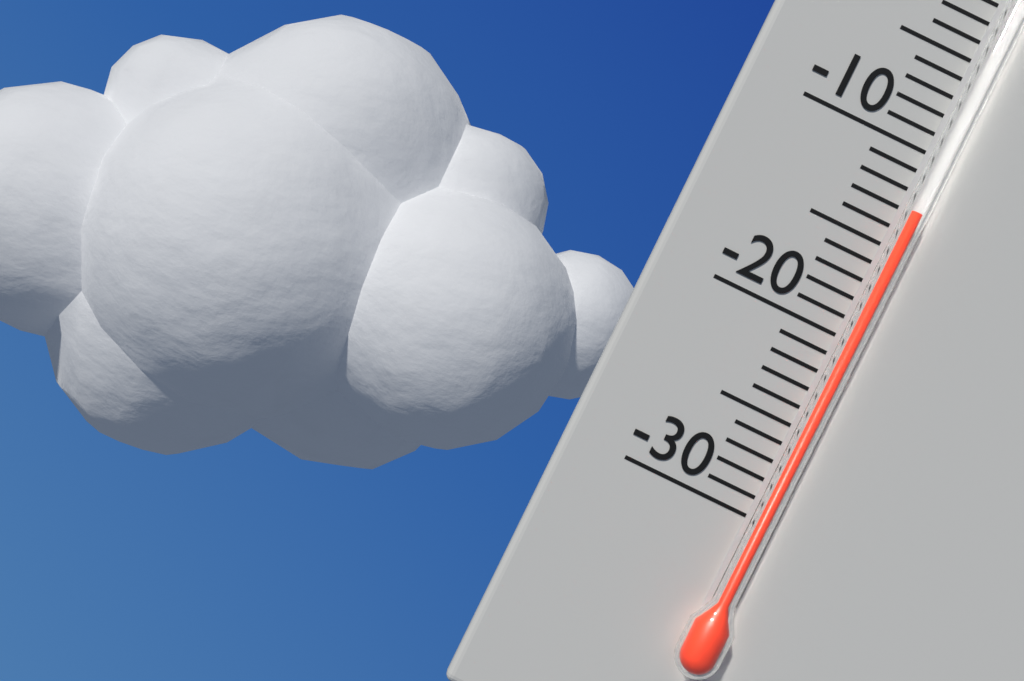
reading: -13 °C
